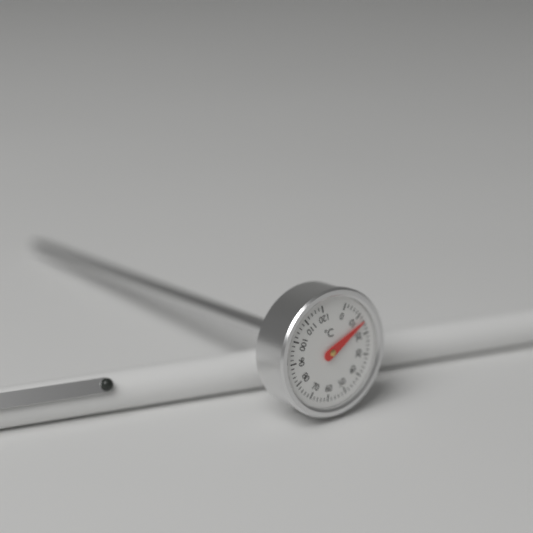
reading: 14 °C
